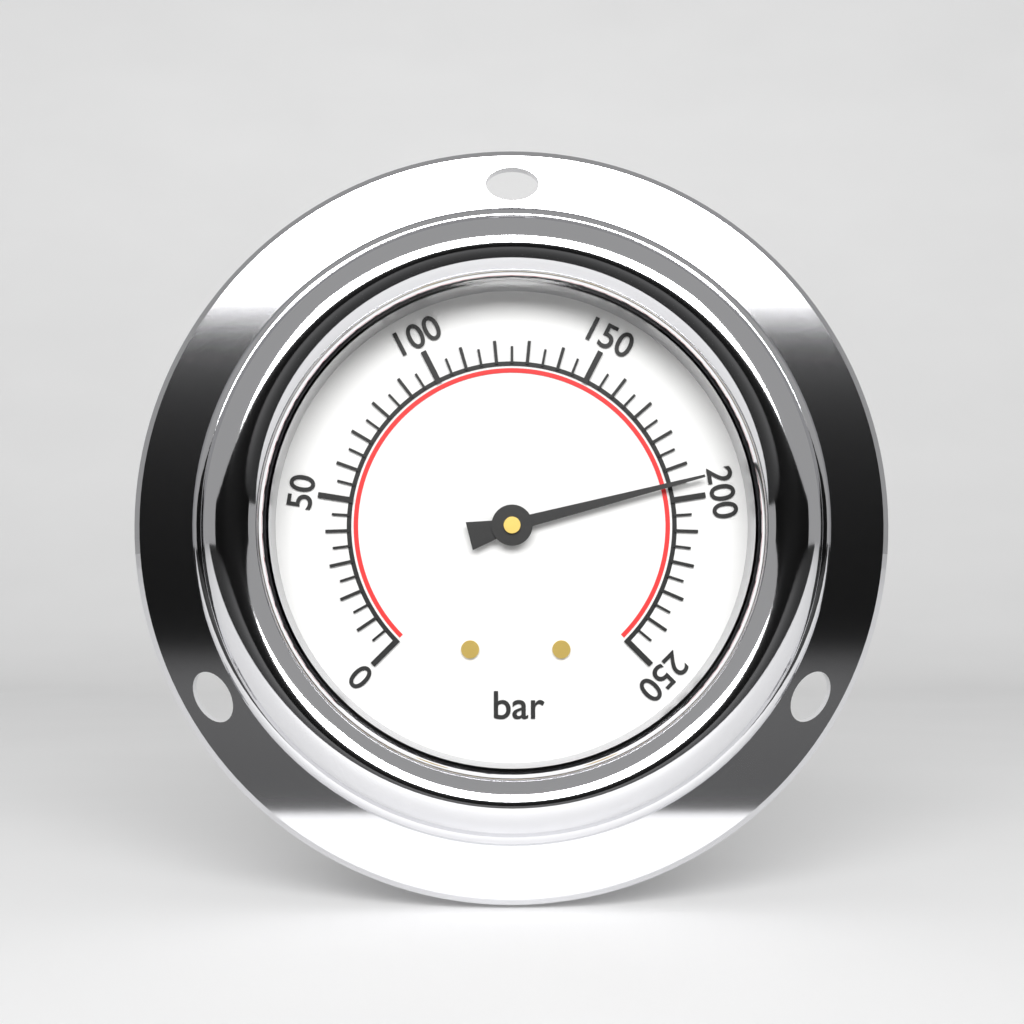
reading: 195 bar
